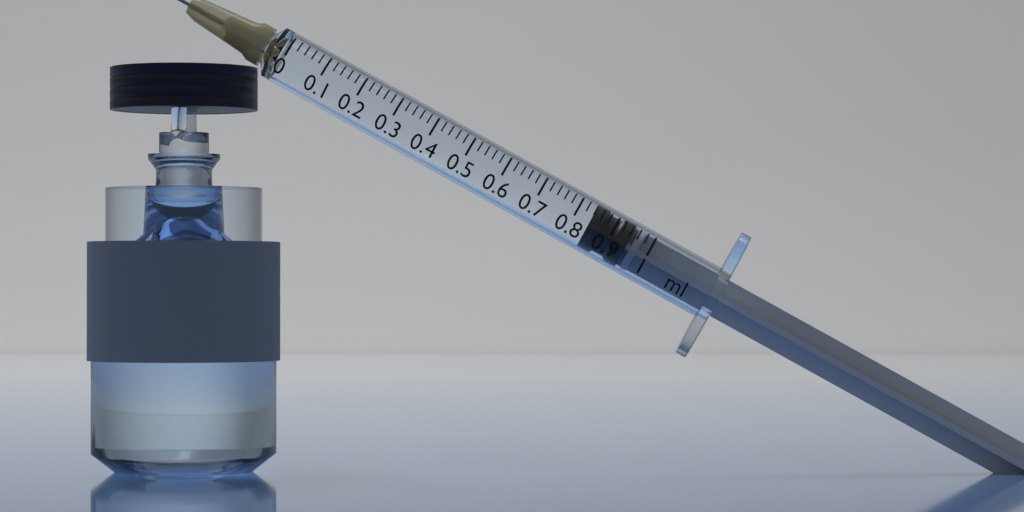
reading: 0.84 ml
